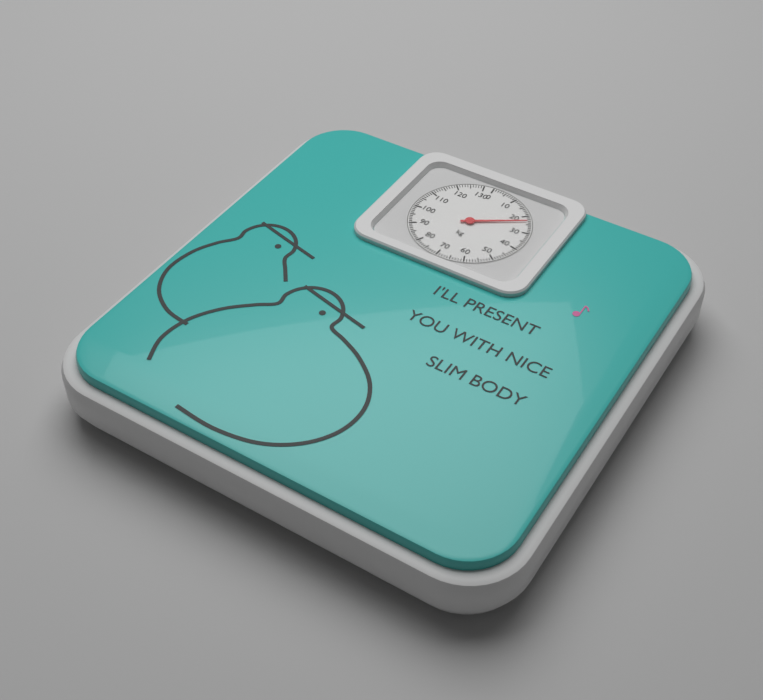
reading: 23 kg
